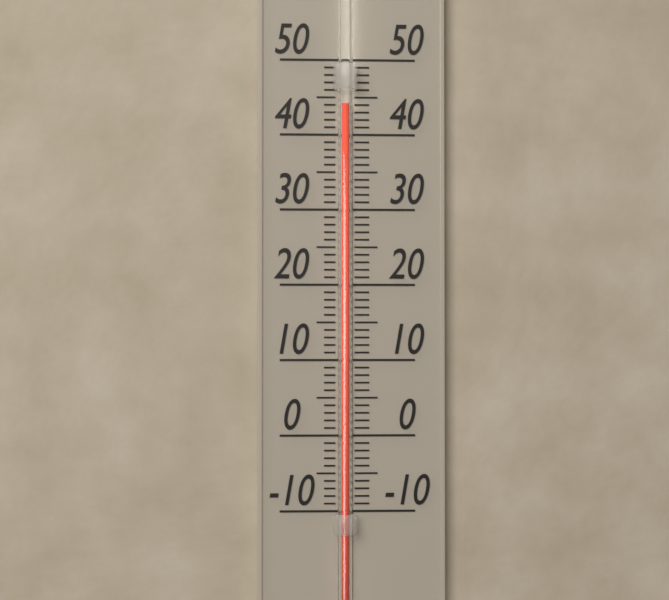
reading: 44 (no unit)
